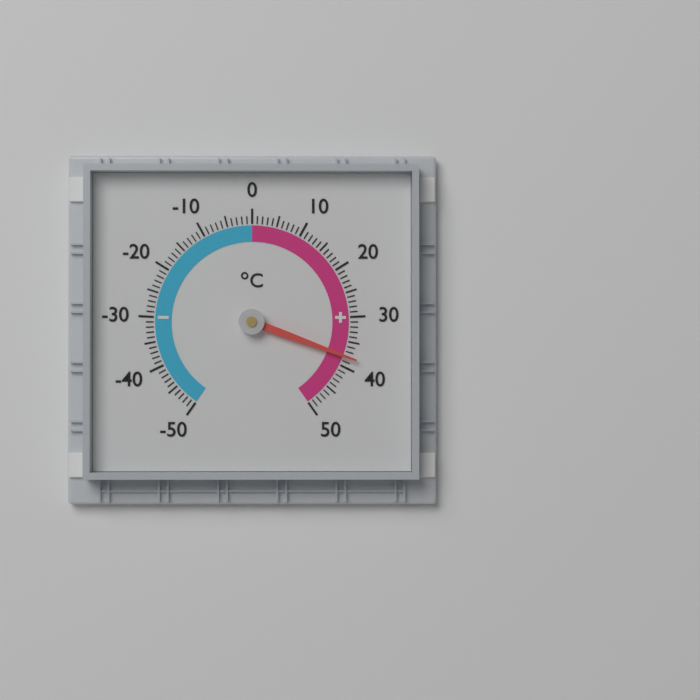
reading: 38 °C
